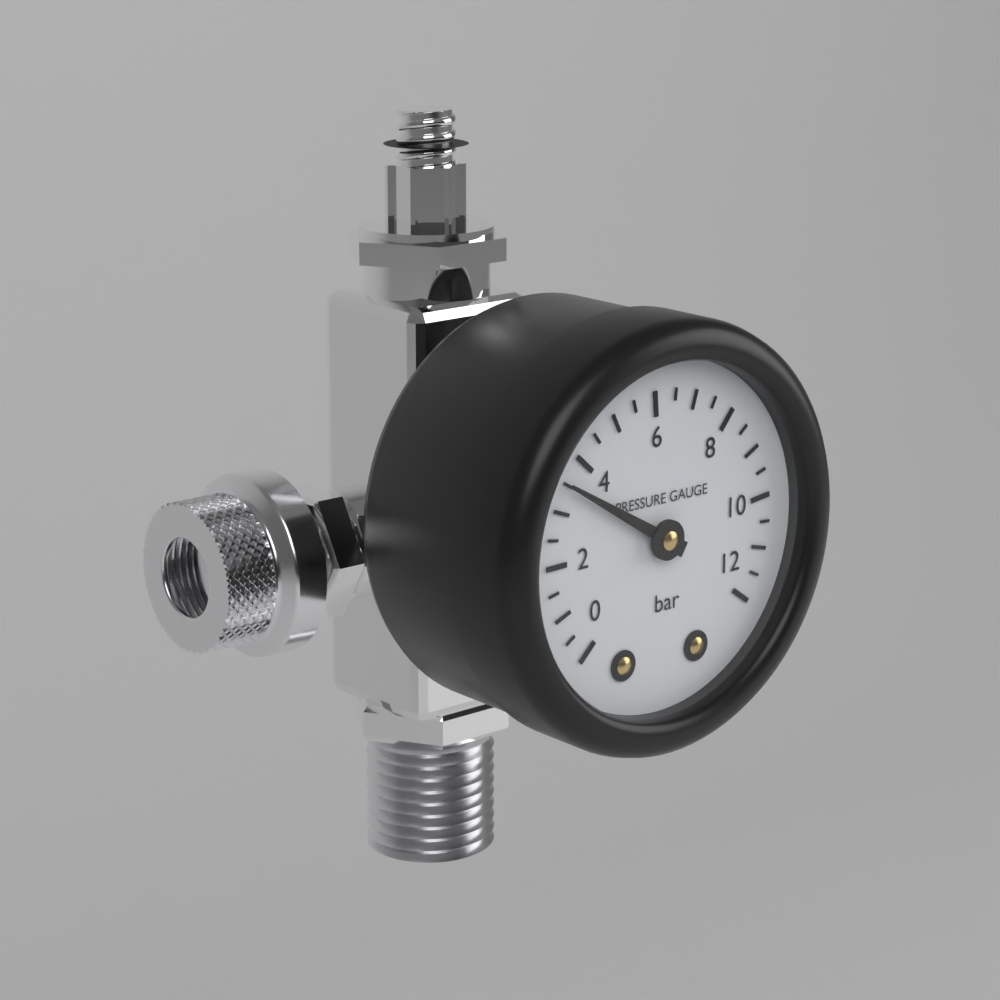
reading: 3.5 bar
